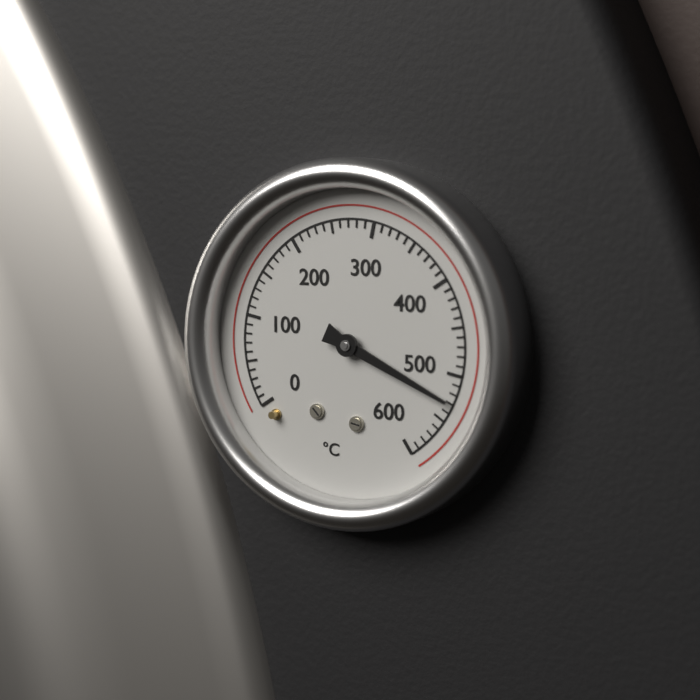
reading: 530 °C
